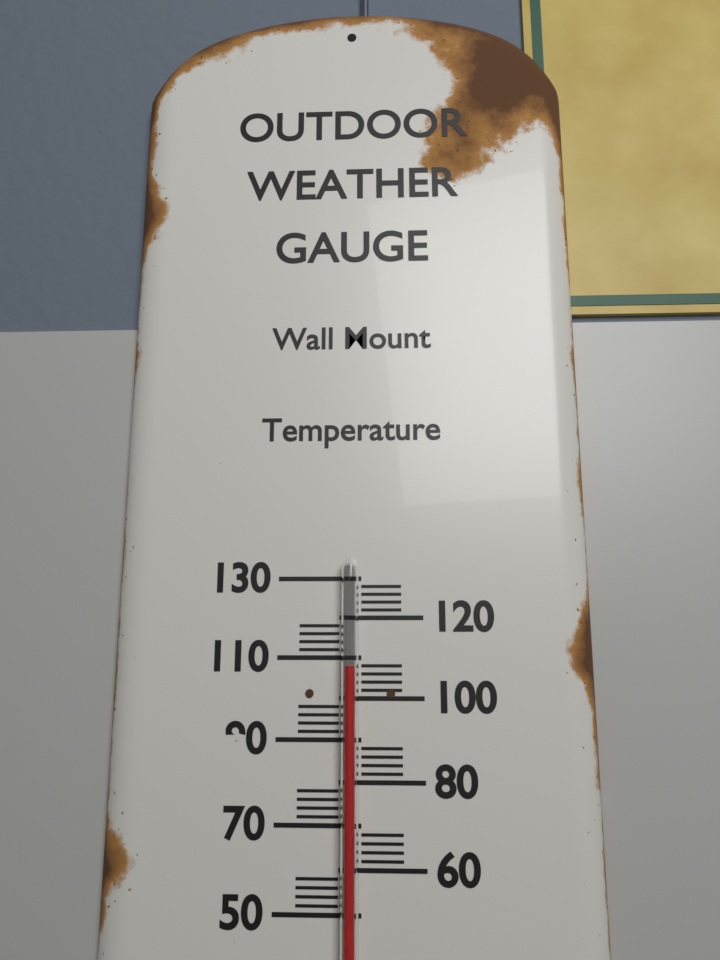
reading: 108 (no unit)
